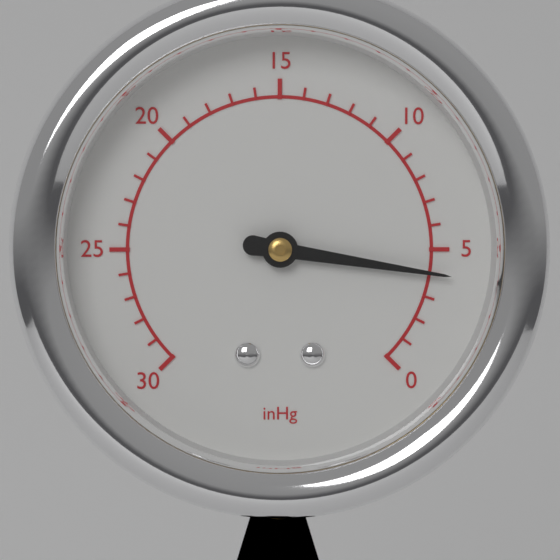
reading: 4 inHg
